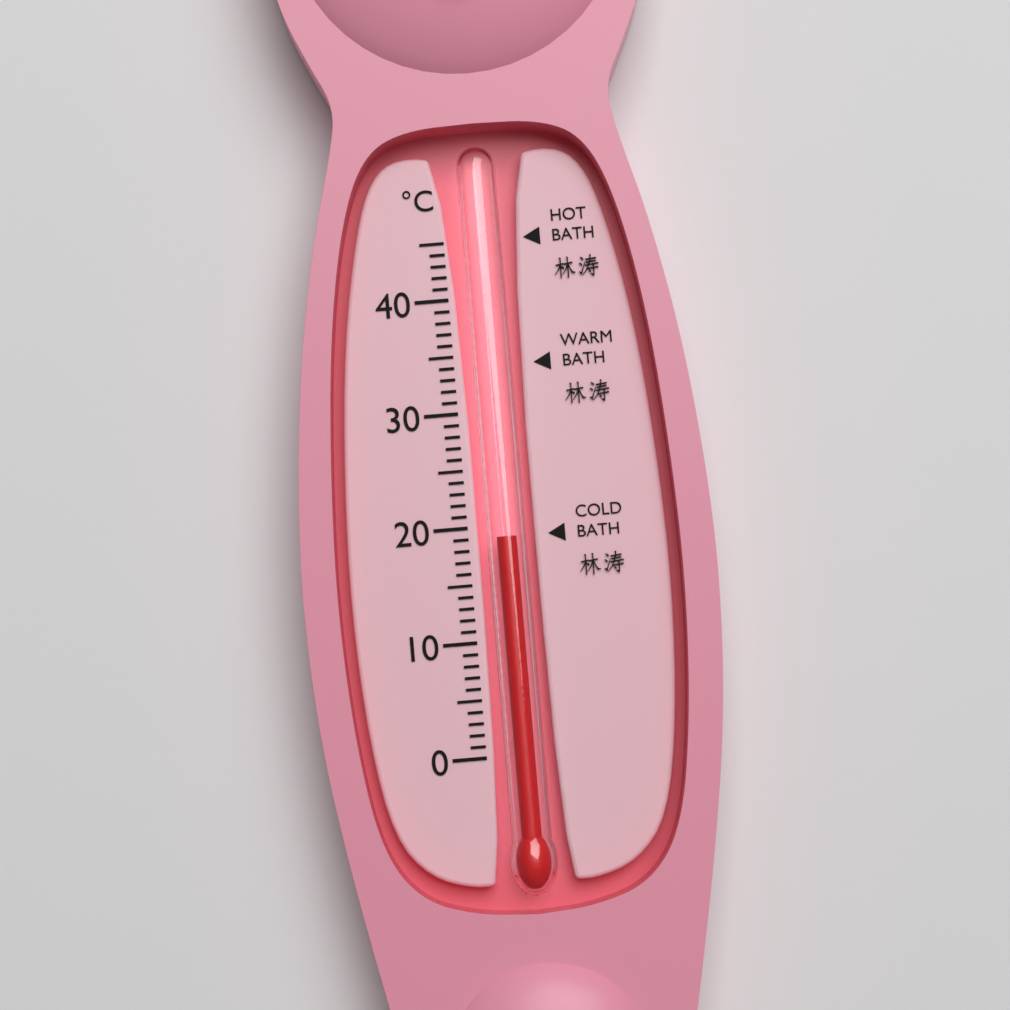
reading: 19 °C
